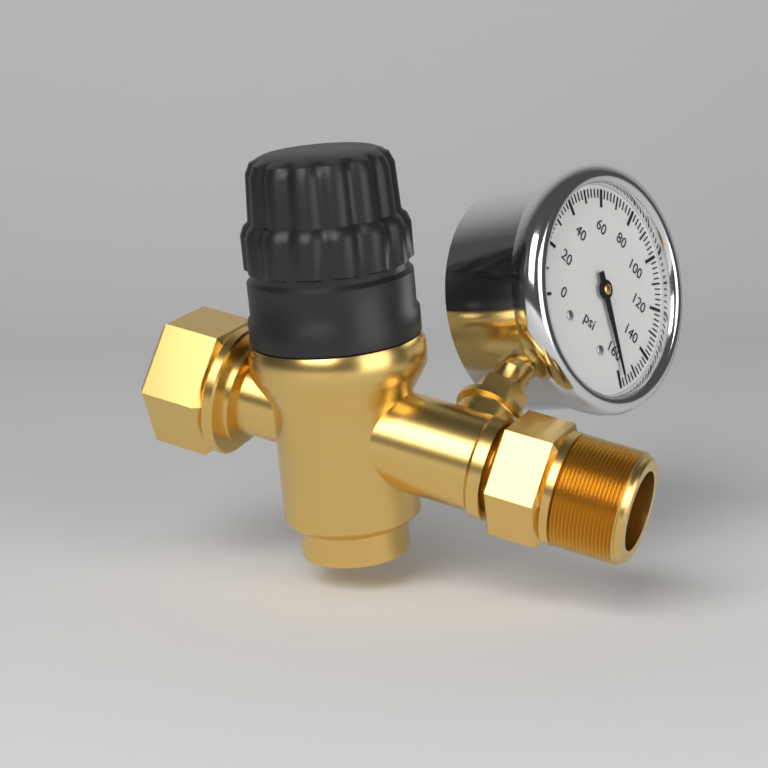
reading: 158 psi
